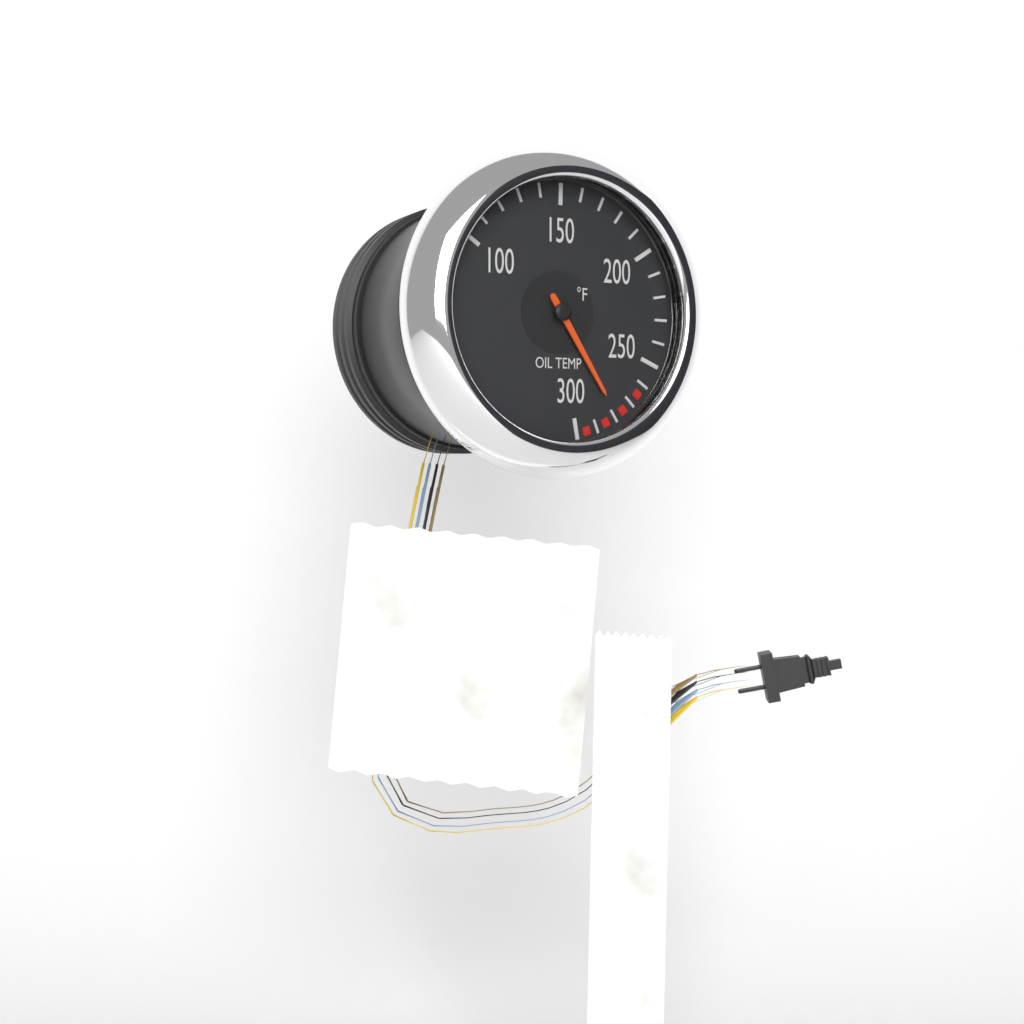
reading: 280 °F
